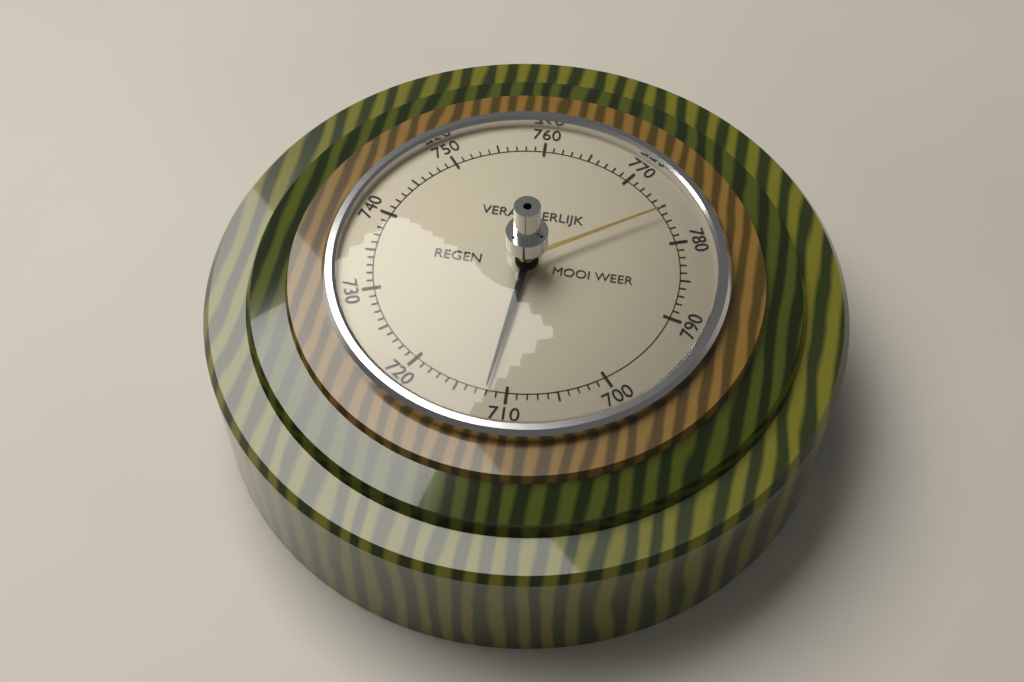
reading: 712 (no unit)
